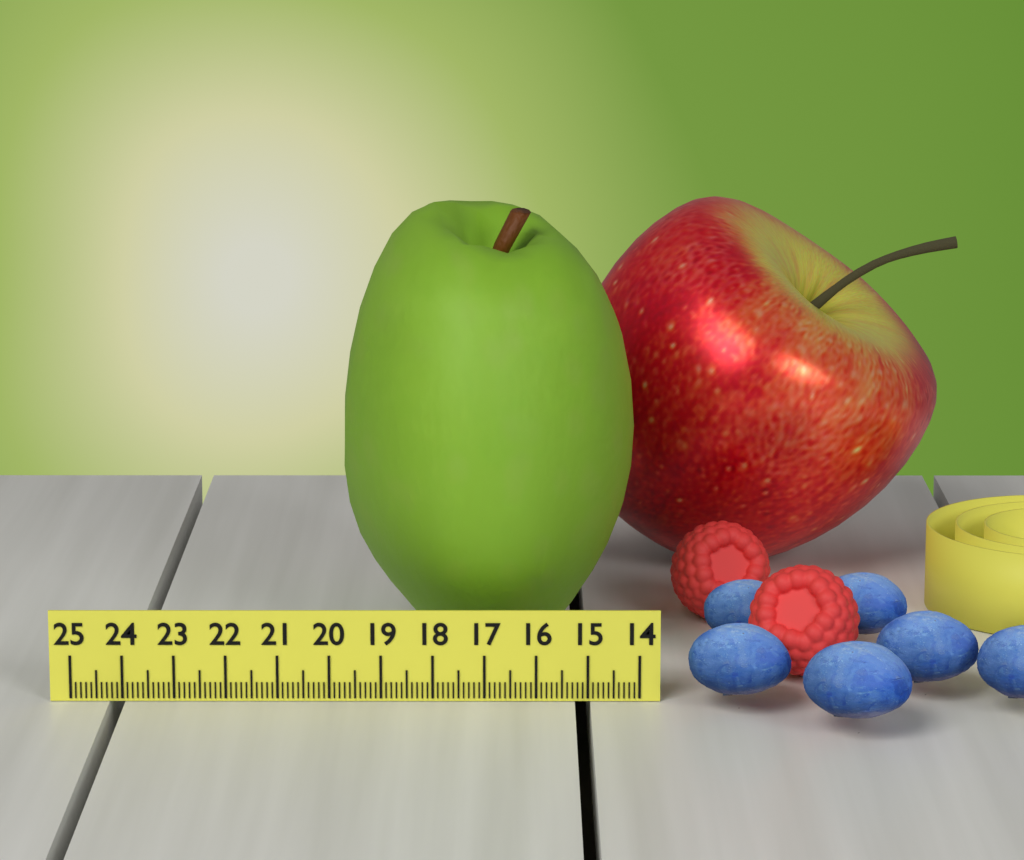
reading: 19.9 (no unit)
